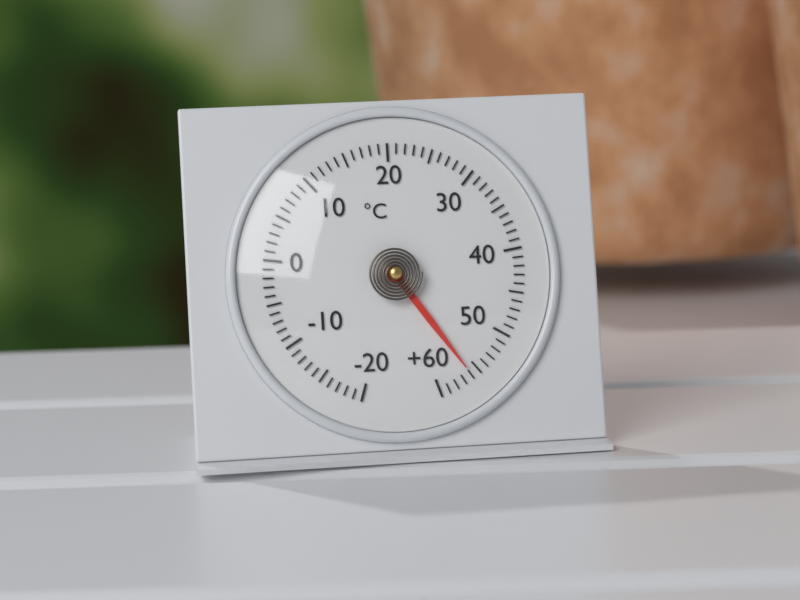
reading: 56 °C
